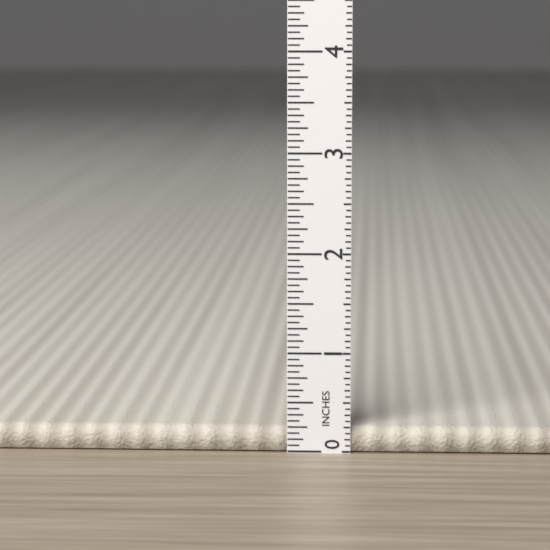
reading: 0.2500 in
